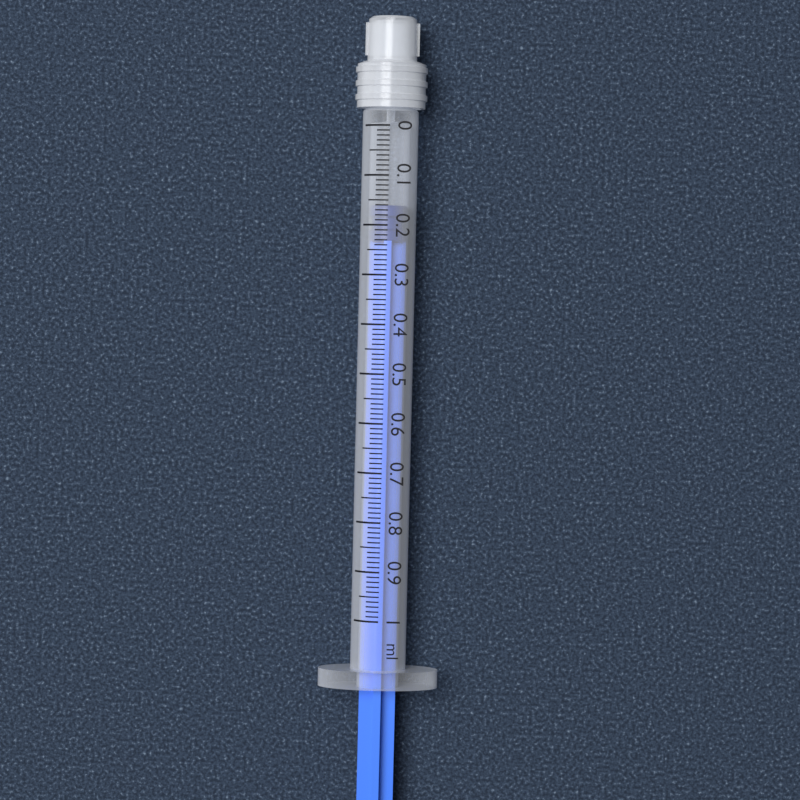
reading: 0.16 ml
